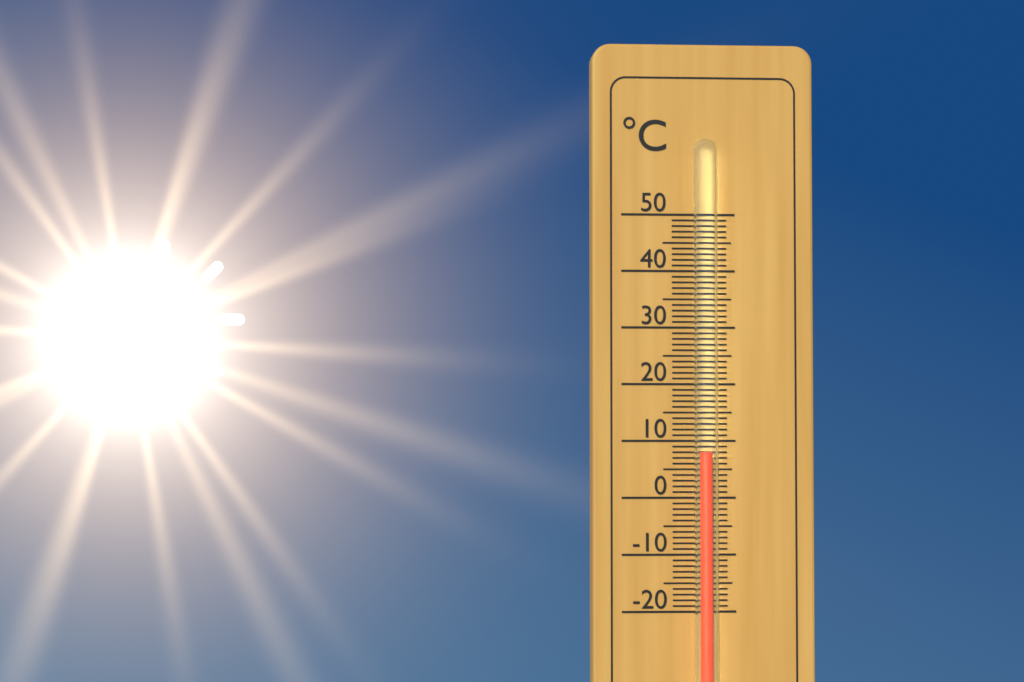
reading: 8 °C
